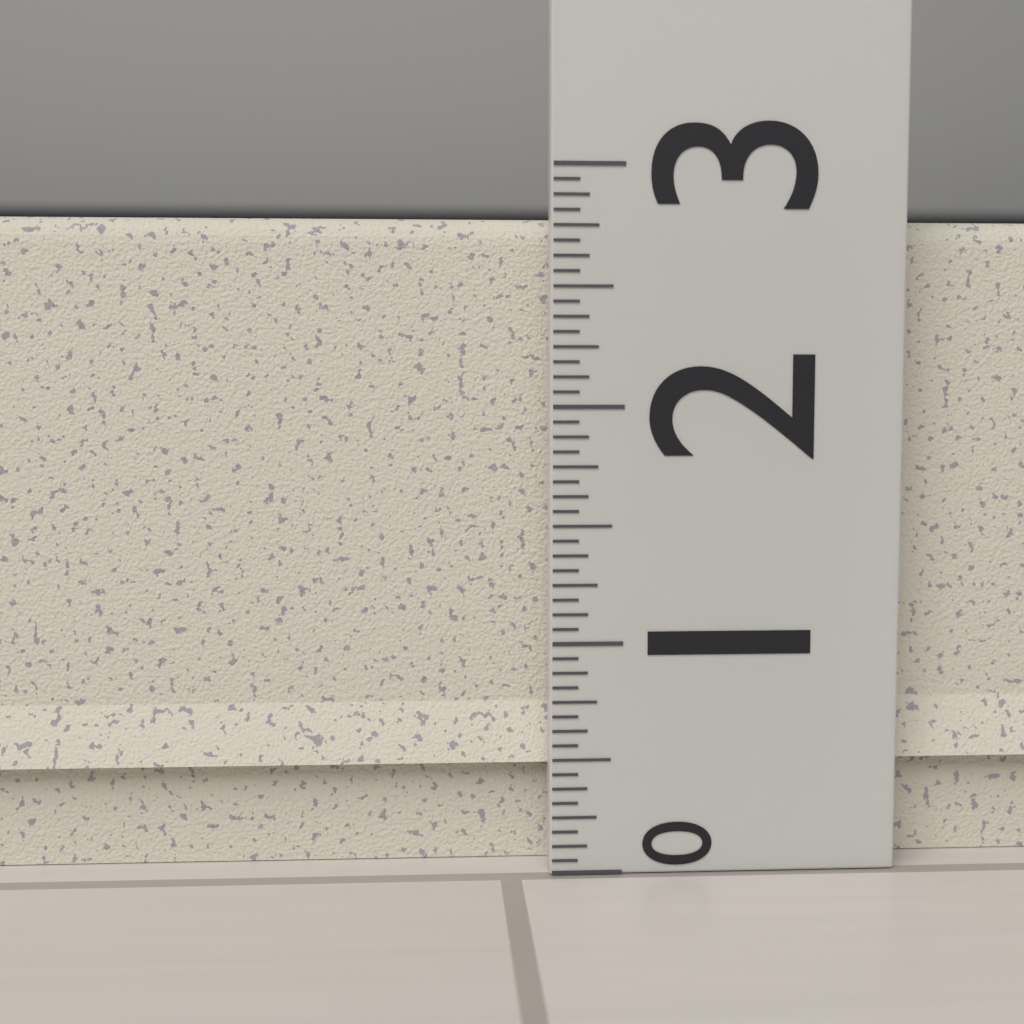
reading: 2.8125 (no unit)
